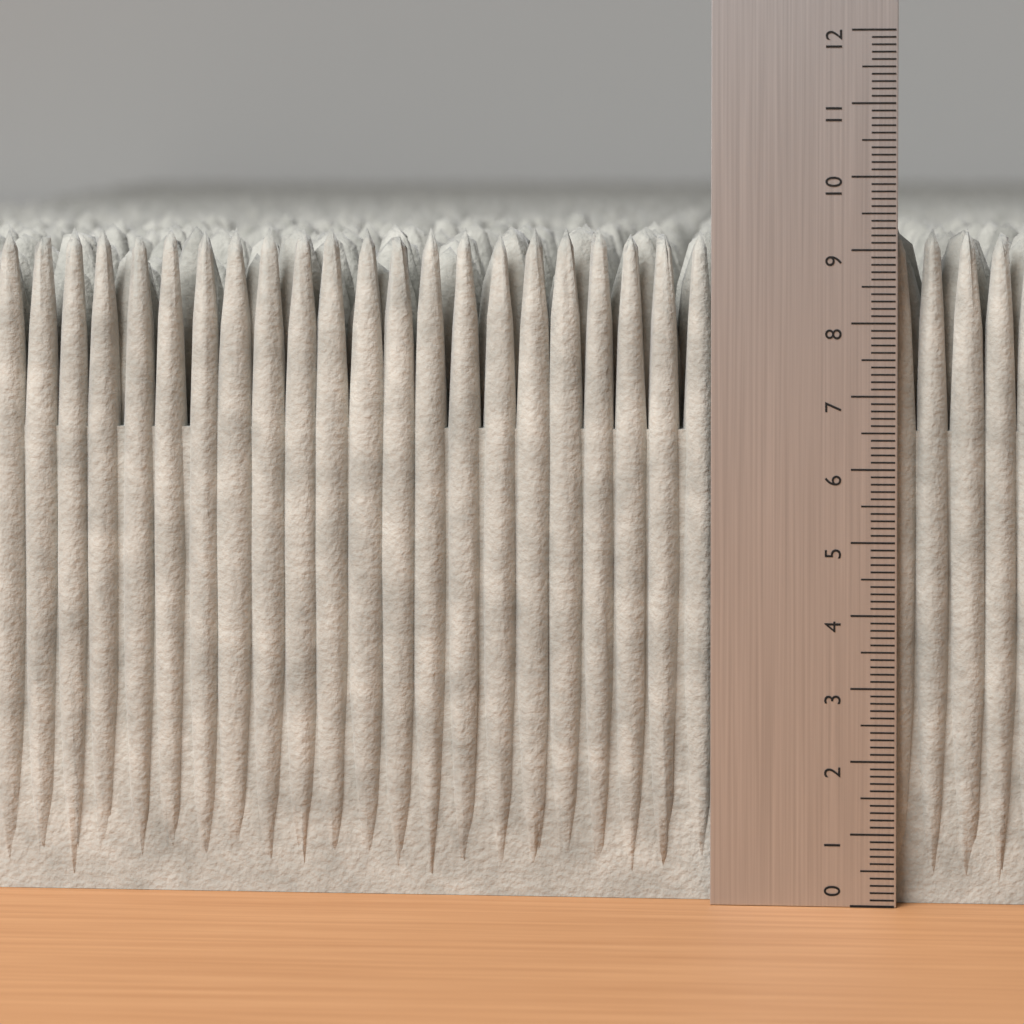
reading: 9.3 (no unit)
